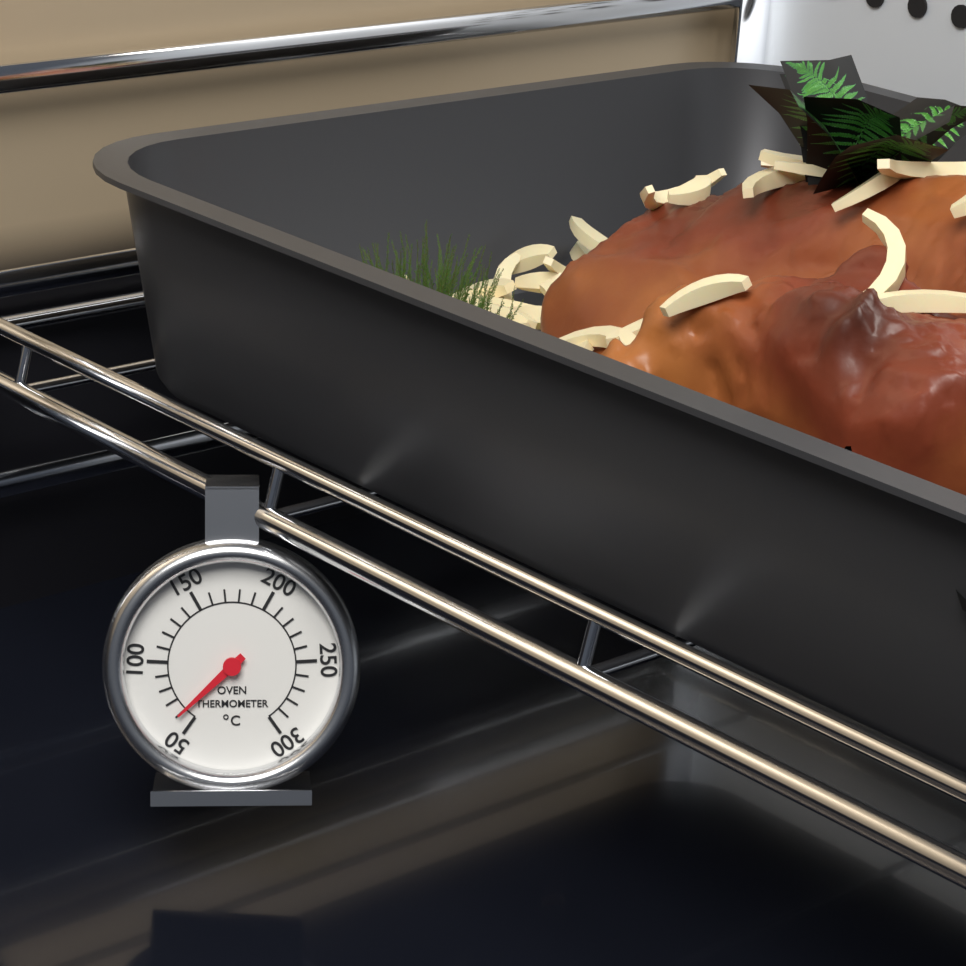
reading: 60 °C
